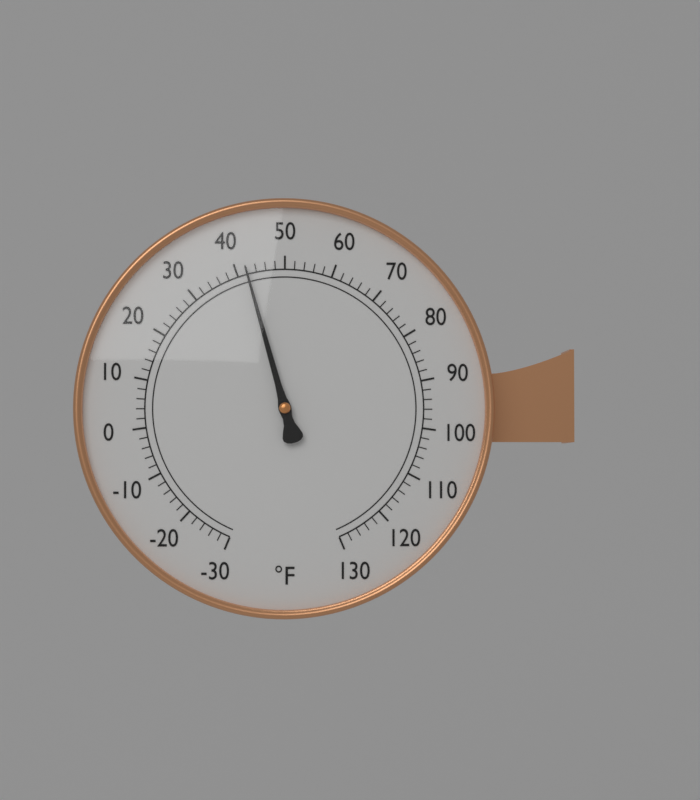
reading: 42 °F
